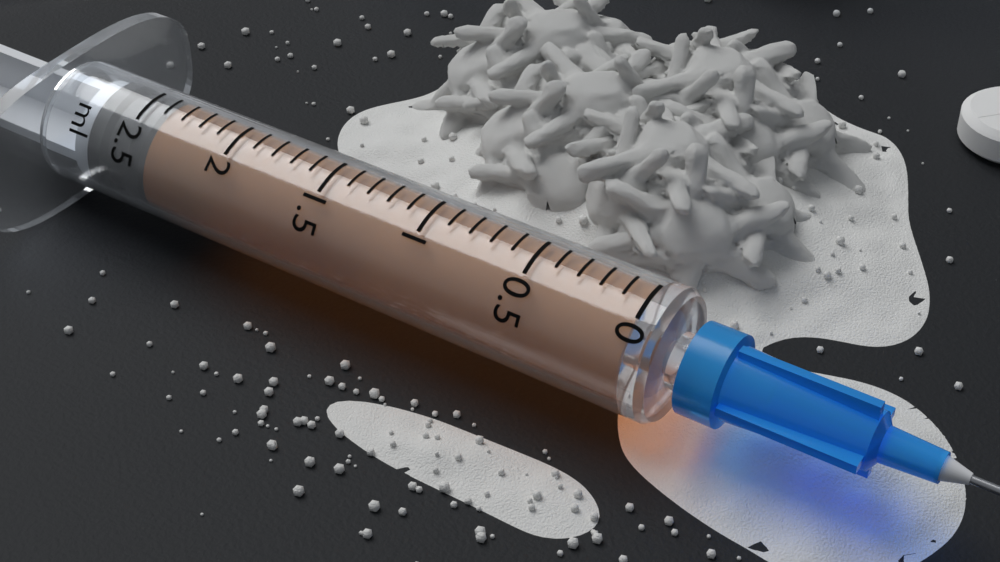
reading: 2.4 ml
